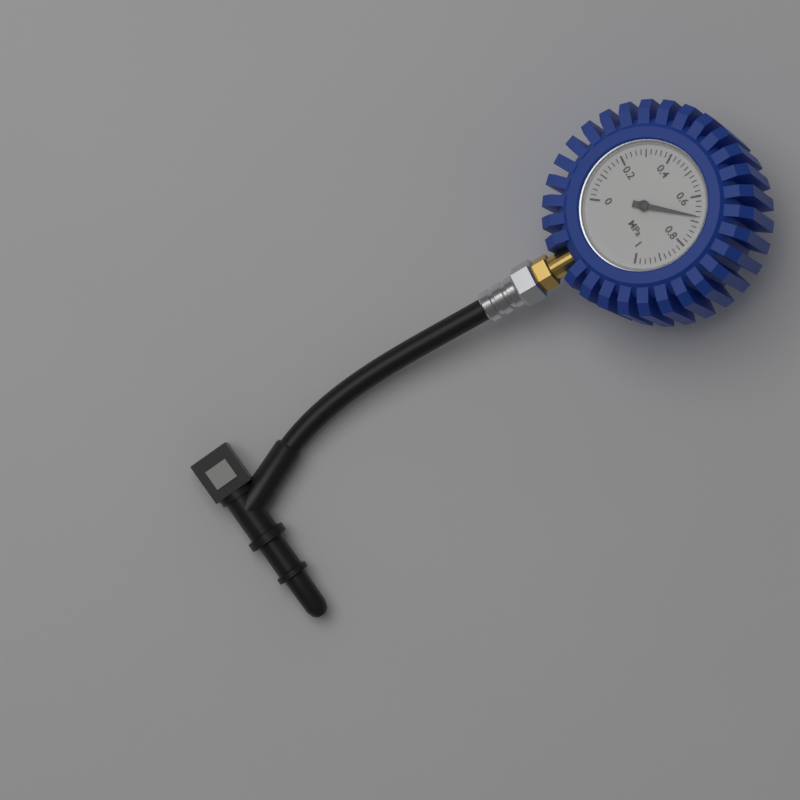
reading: 0.68 MPa
